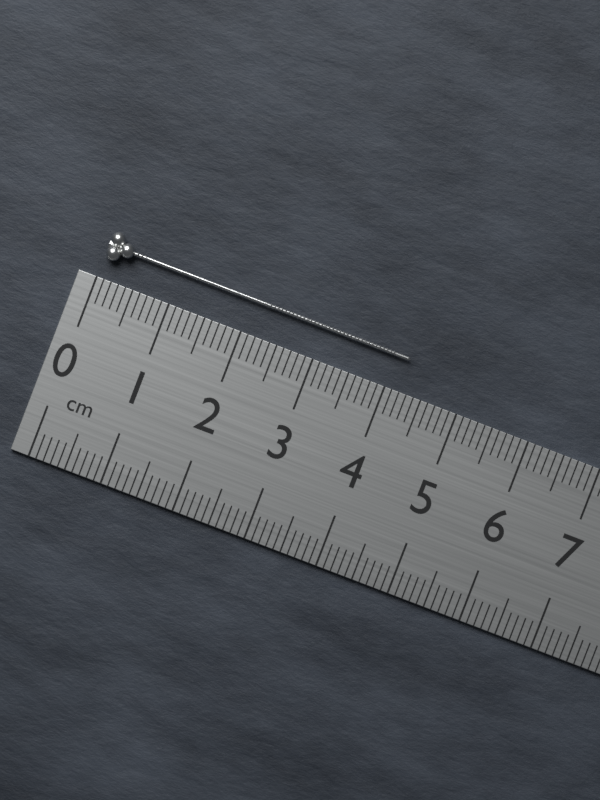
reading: 4.2 cm
